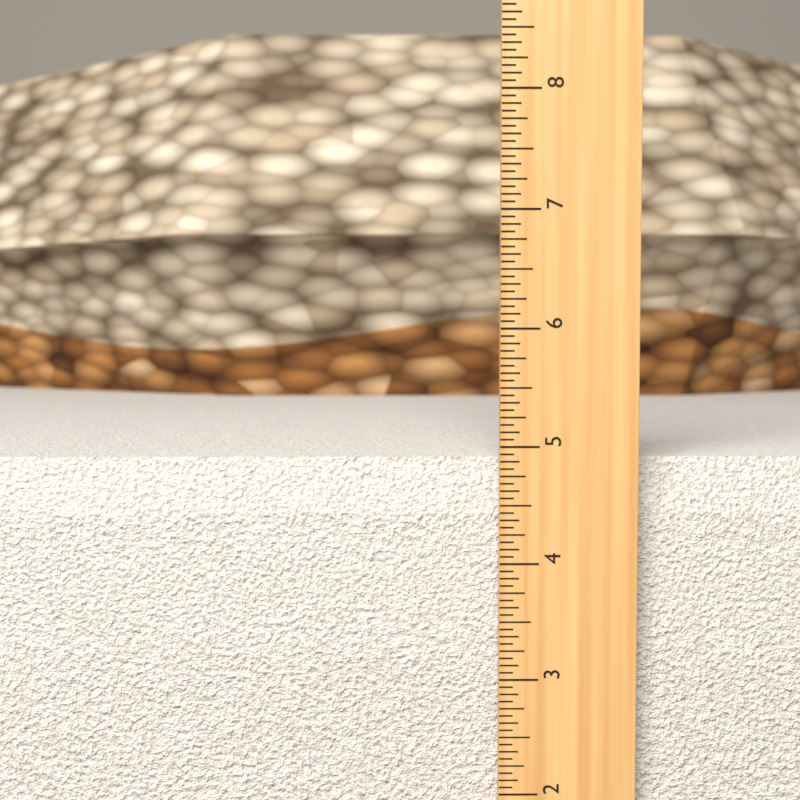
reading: 4.8750 in
